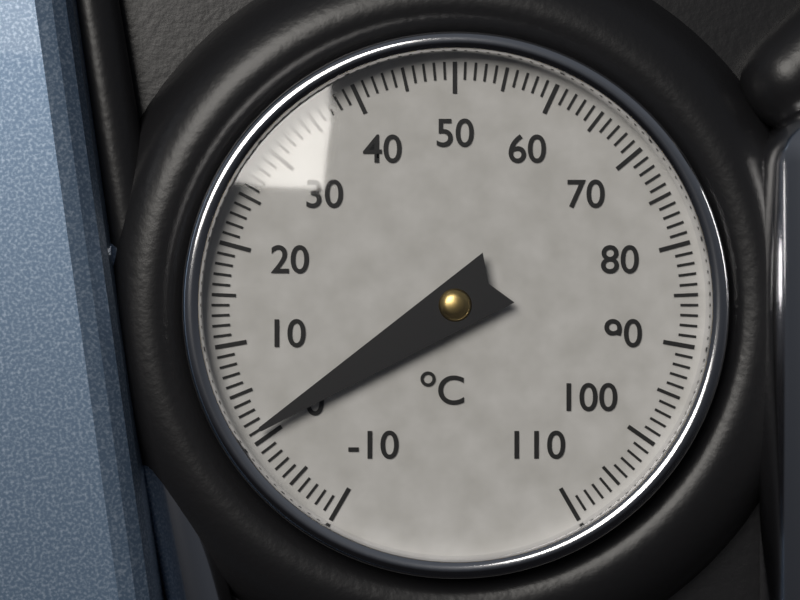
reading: 1 °C
